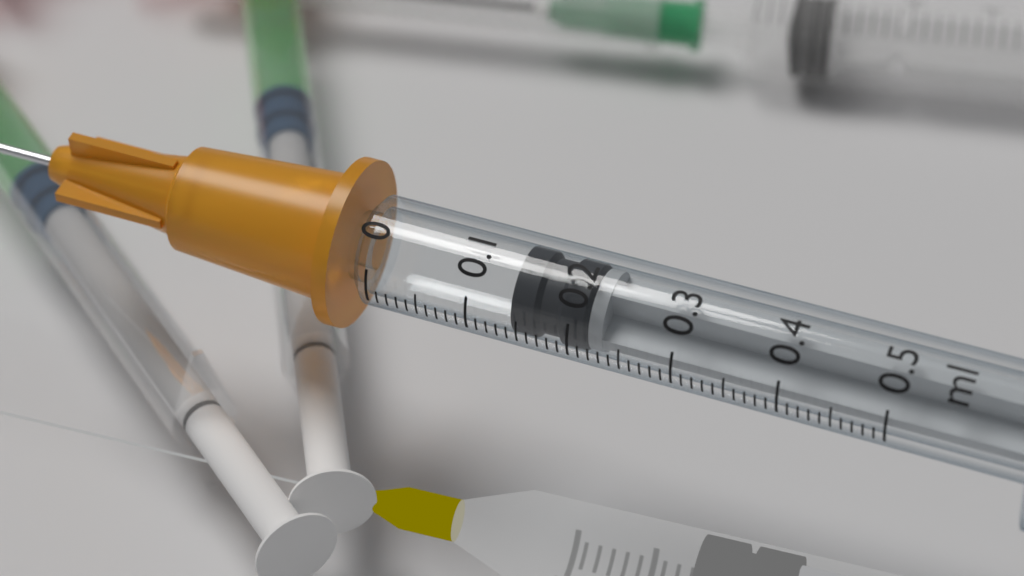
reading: 0.14 ml
